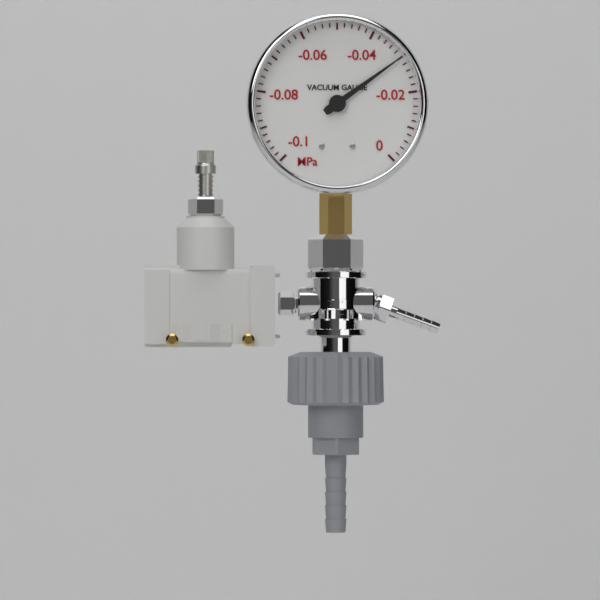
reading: -0.030 MPa
